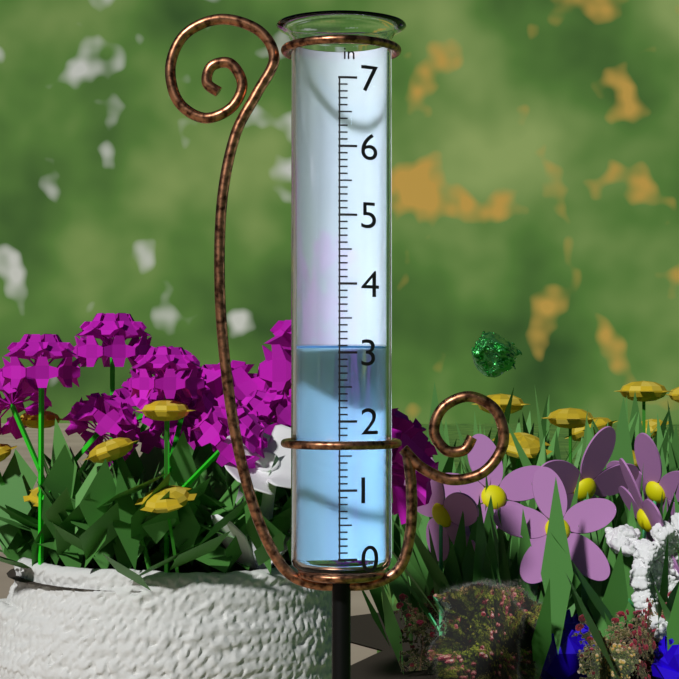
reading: 3.1 in
